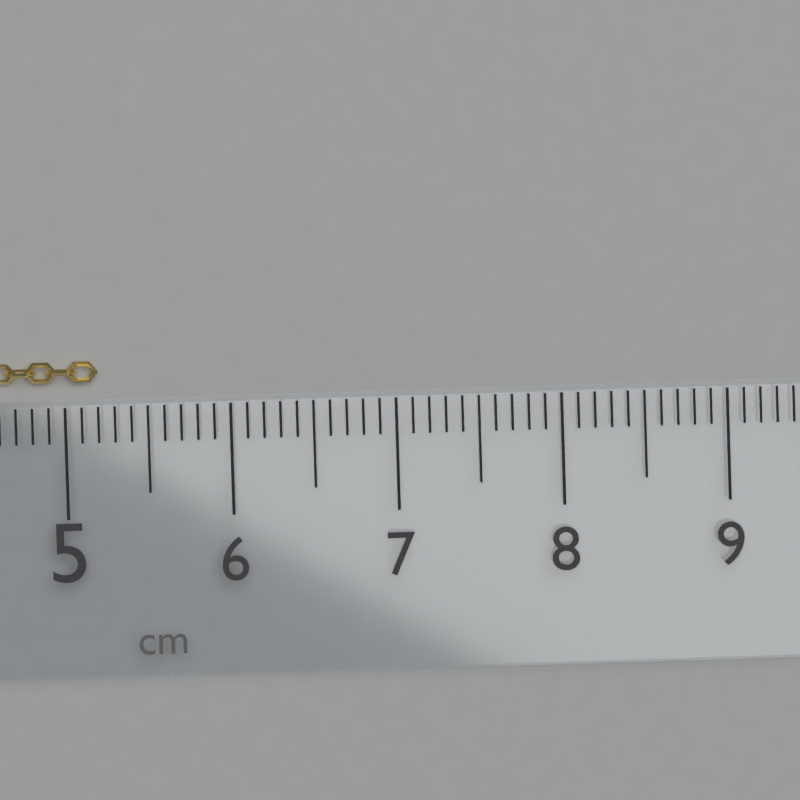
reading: 5.2 cm
